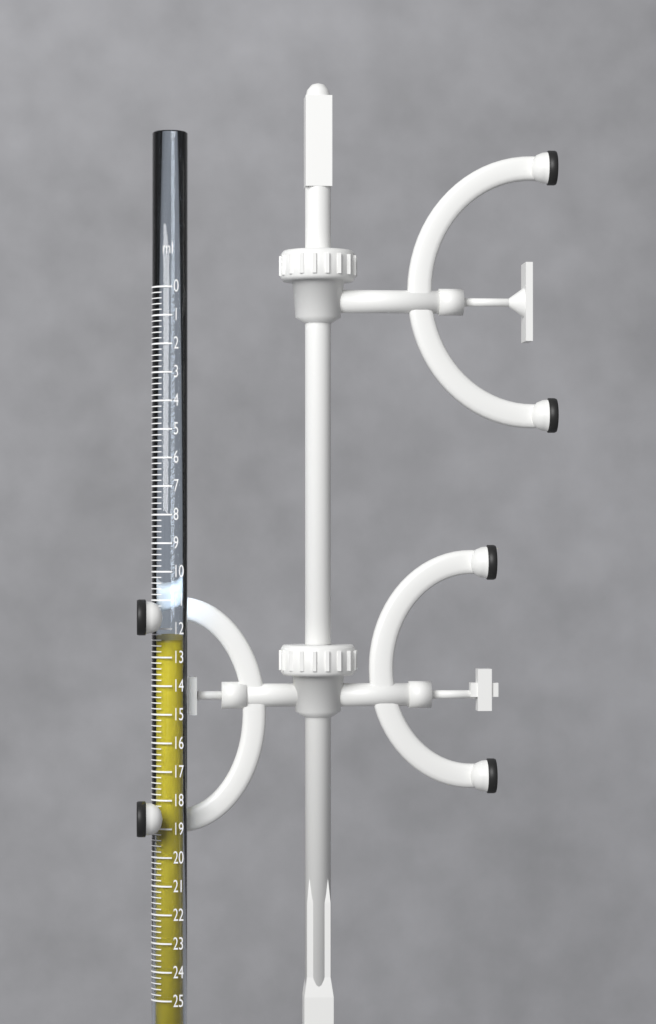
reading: 12.4 ml
